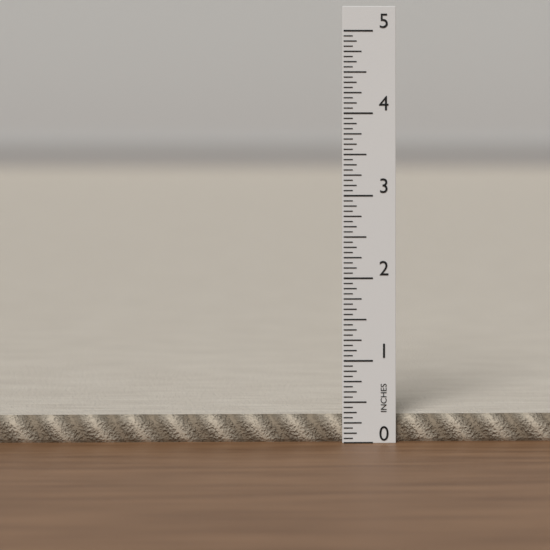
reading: 0.3125 in
